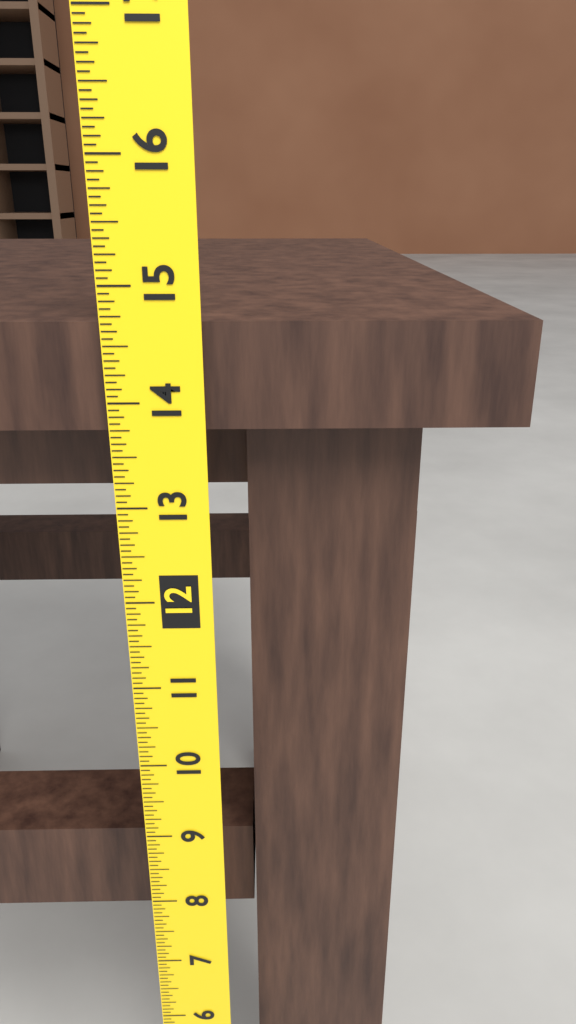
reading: 14.6875 (no unit)
